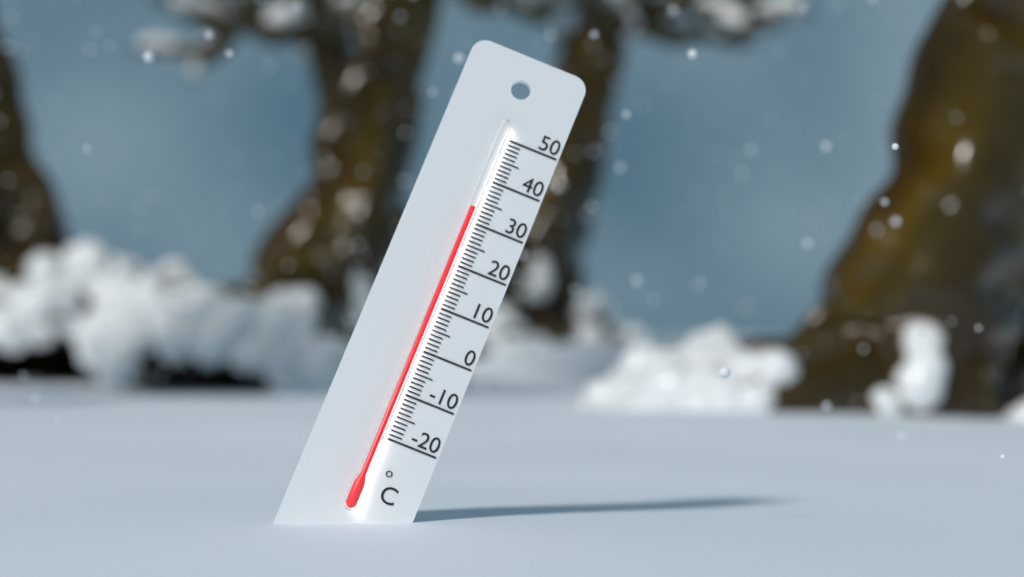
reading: 33 °C
